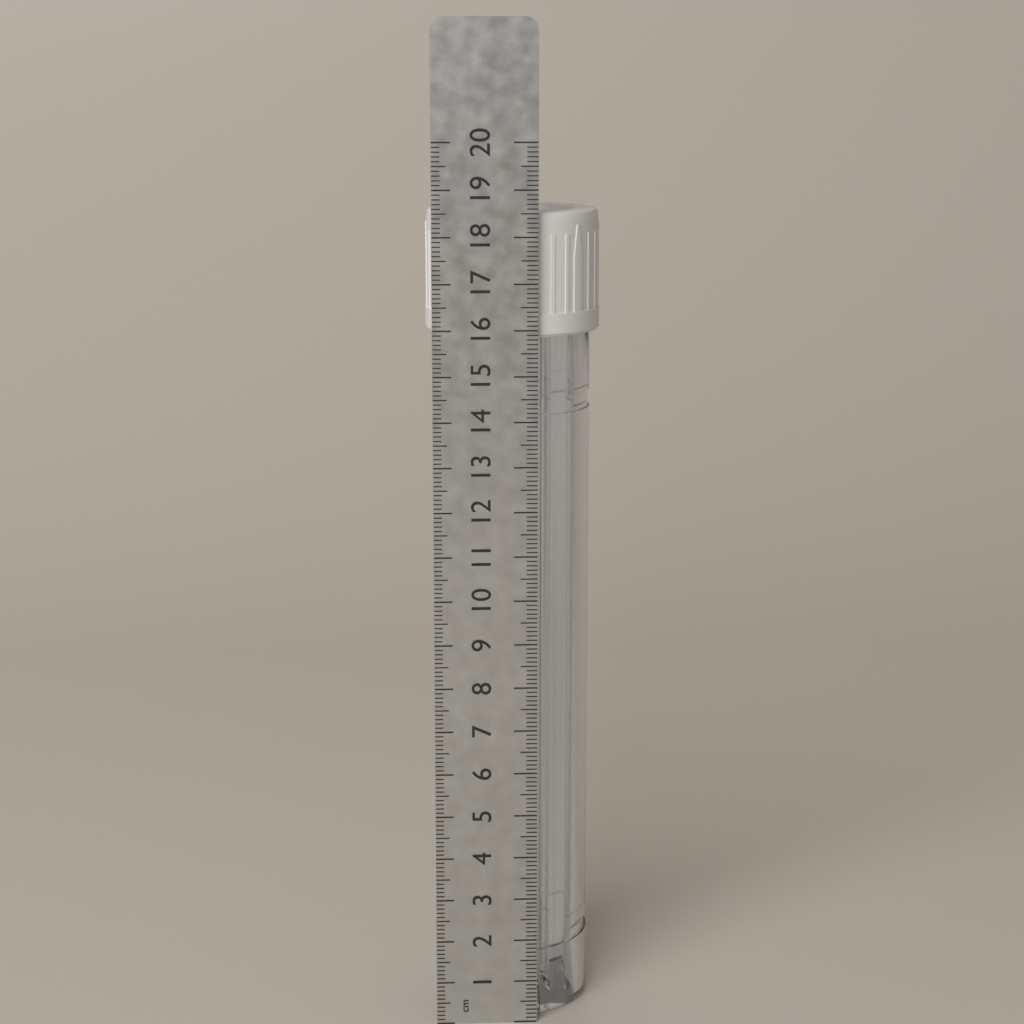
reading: 18.5 cm
